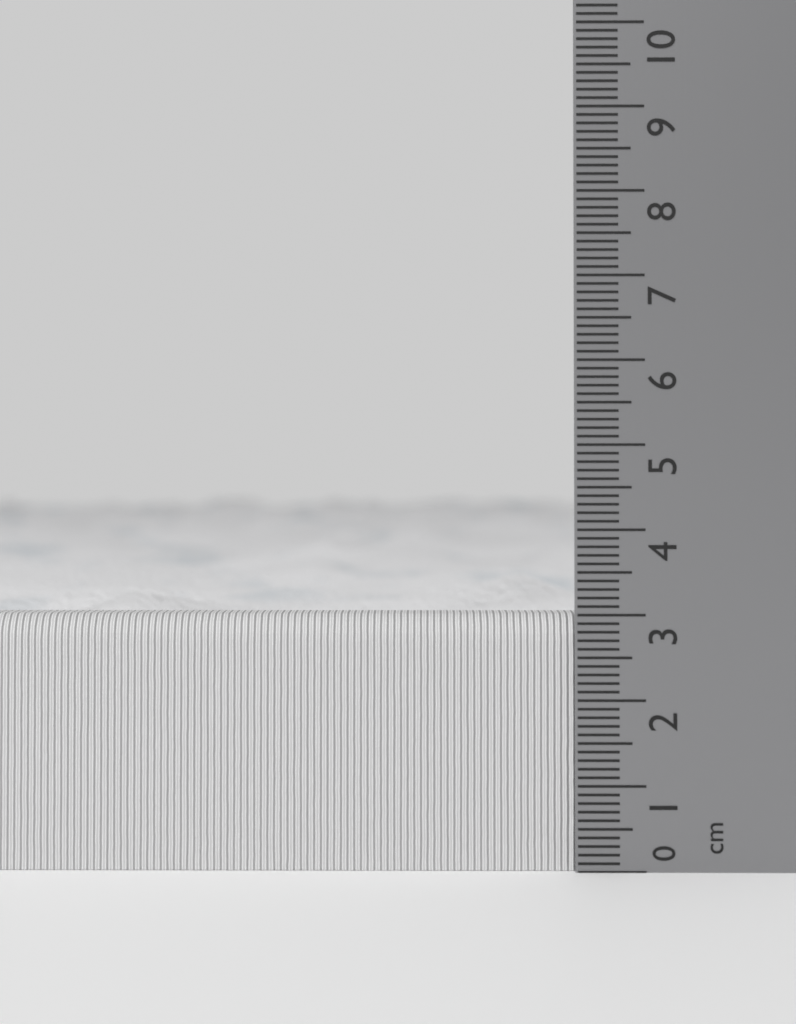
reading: 3.0 cm
